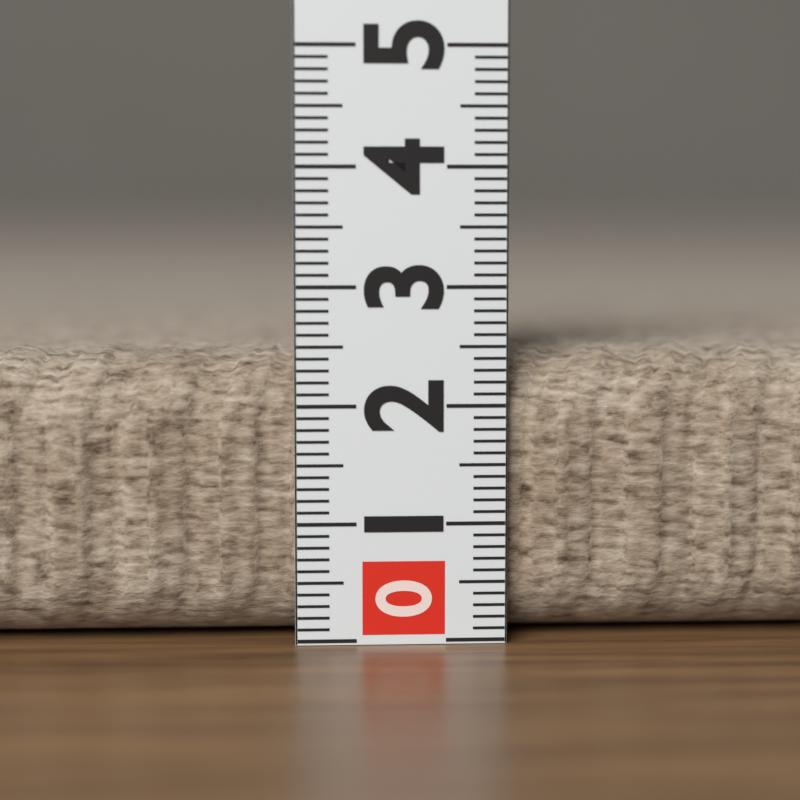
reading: 2.5 (no unit)
